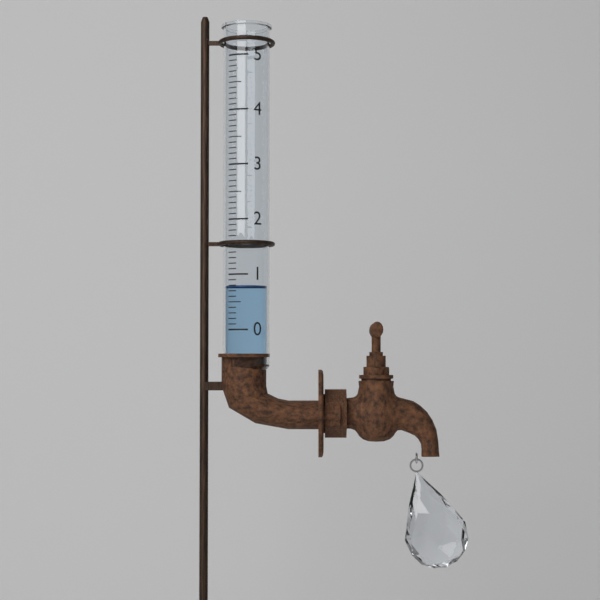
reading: 0.8 (no unit)
